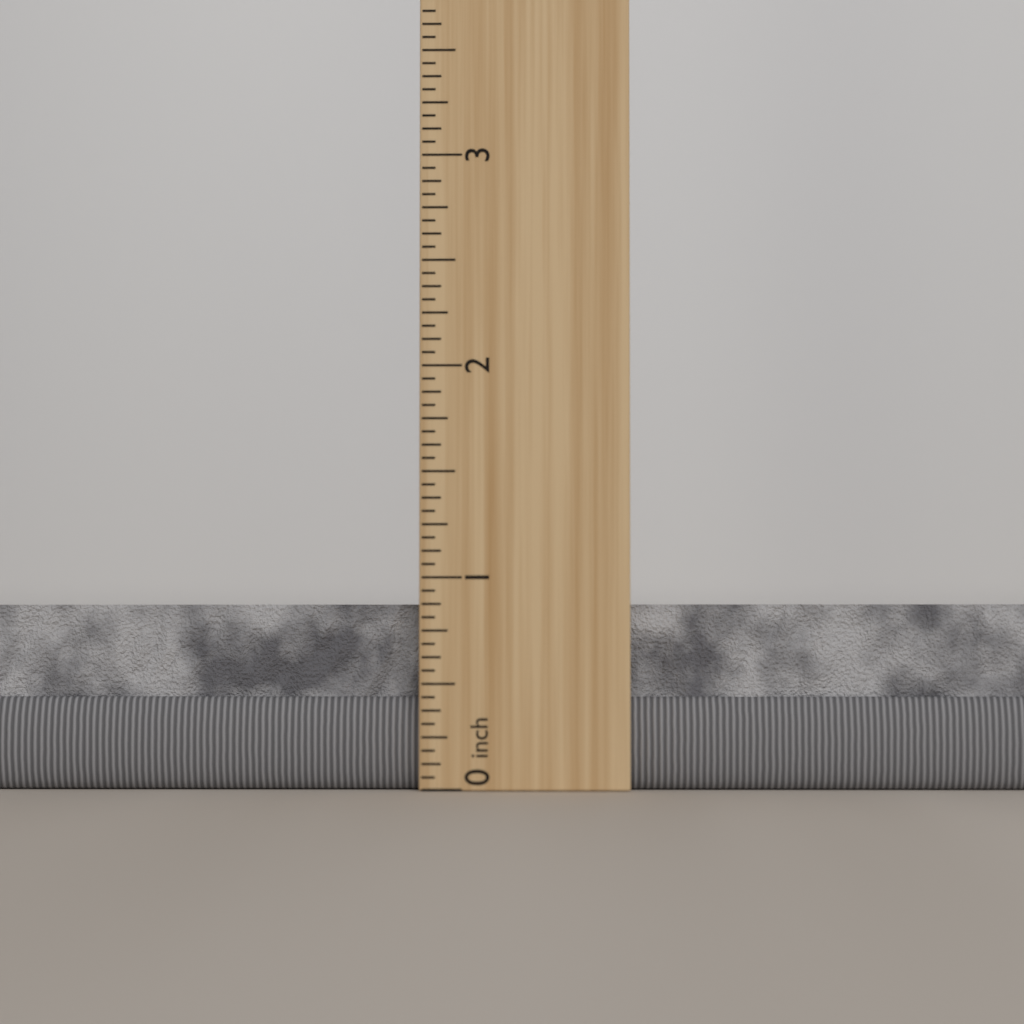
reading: 0.8750 inch
